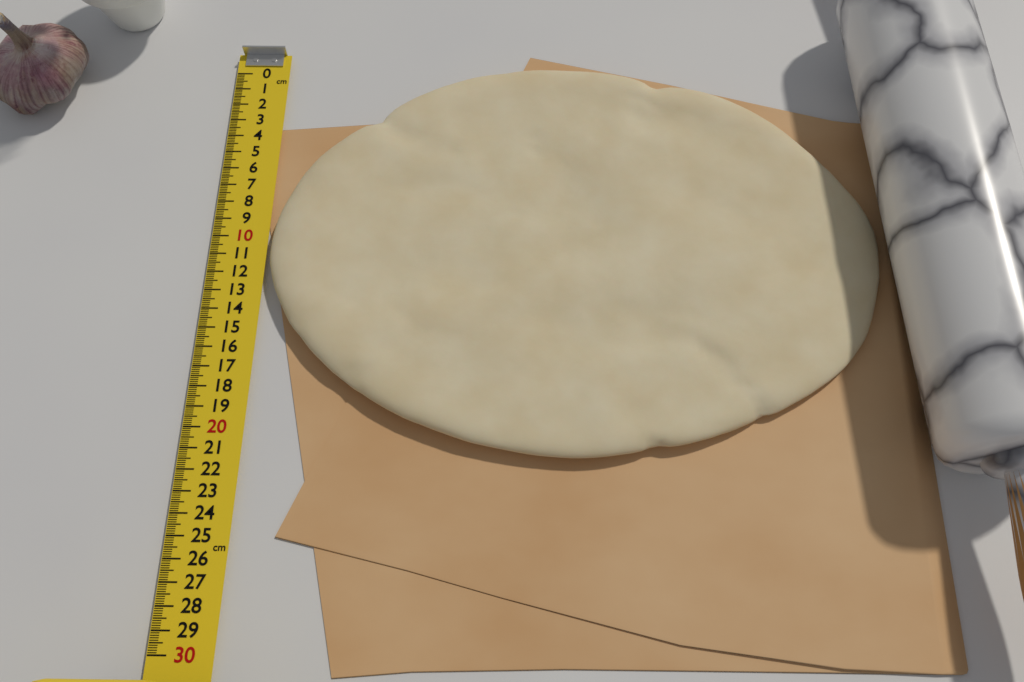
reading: 21.4 cm
